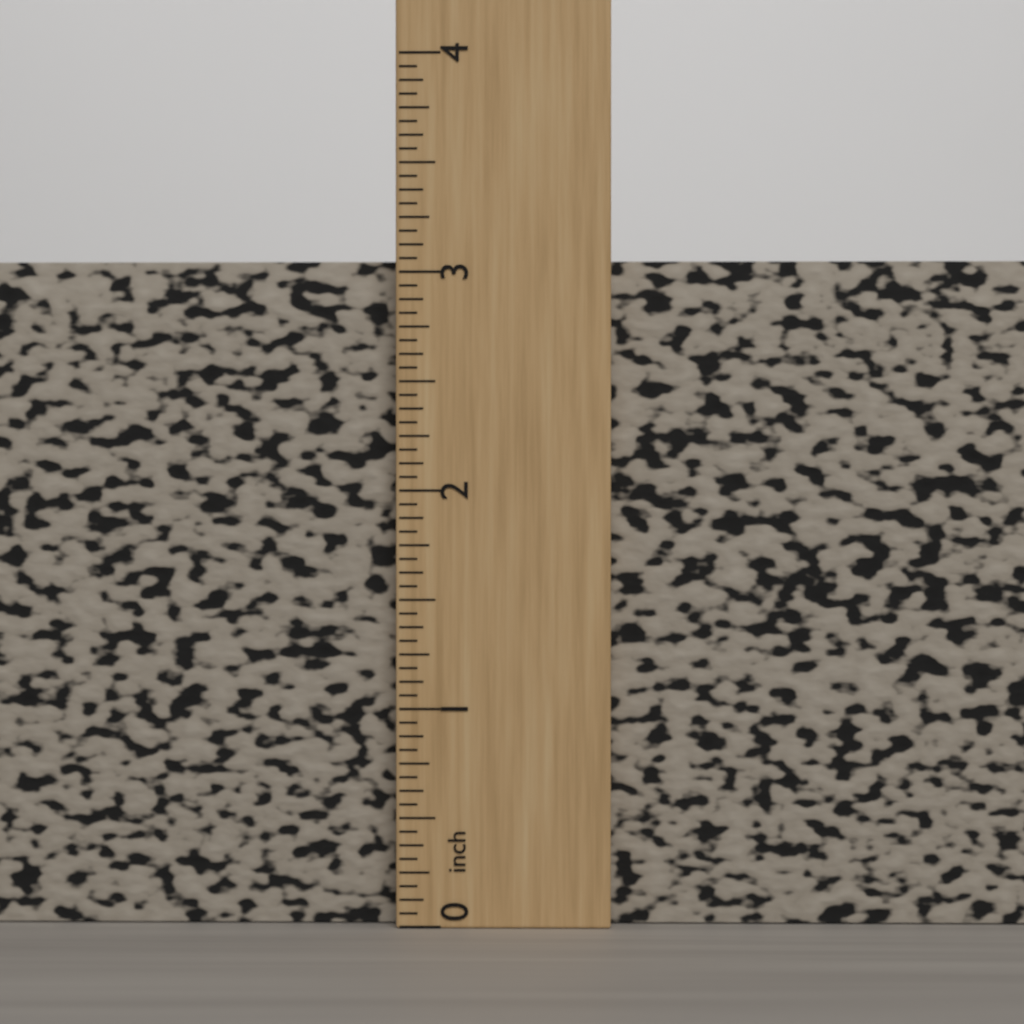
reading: 3.0625 inch
